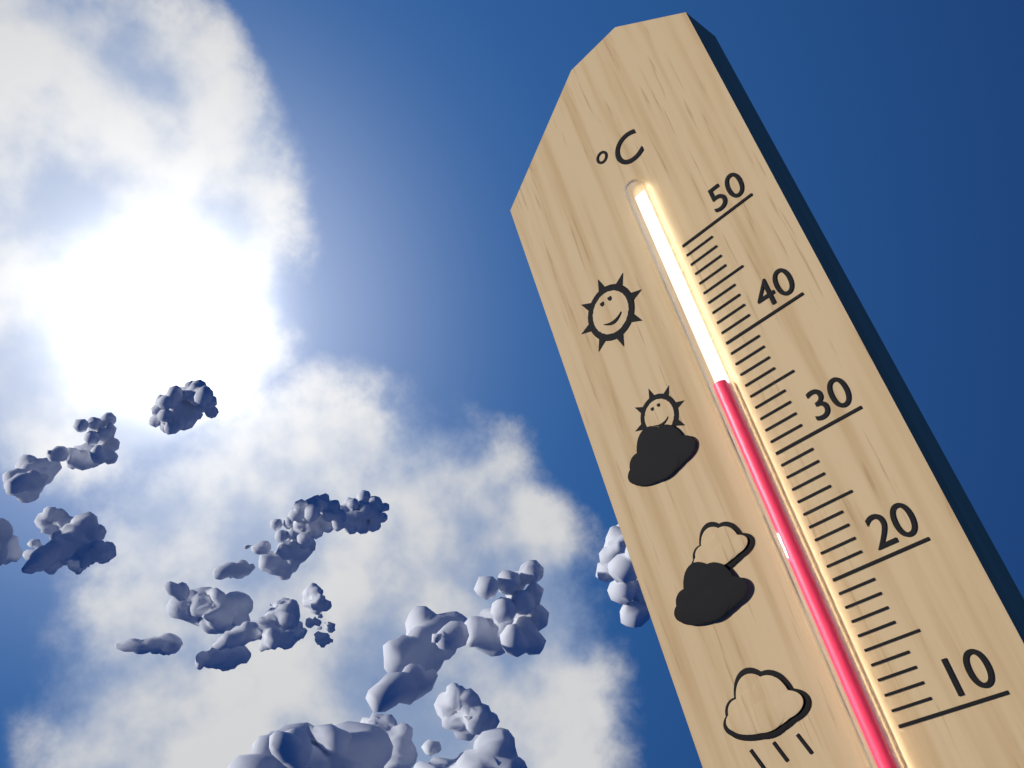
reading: 37 °C
